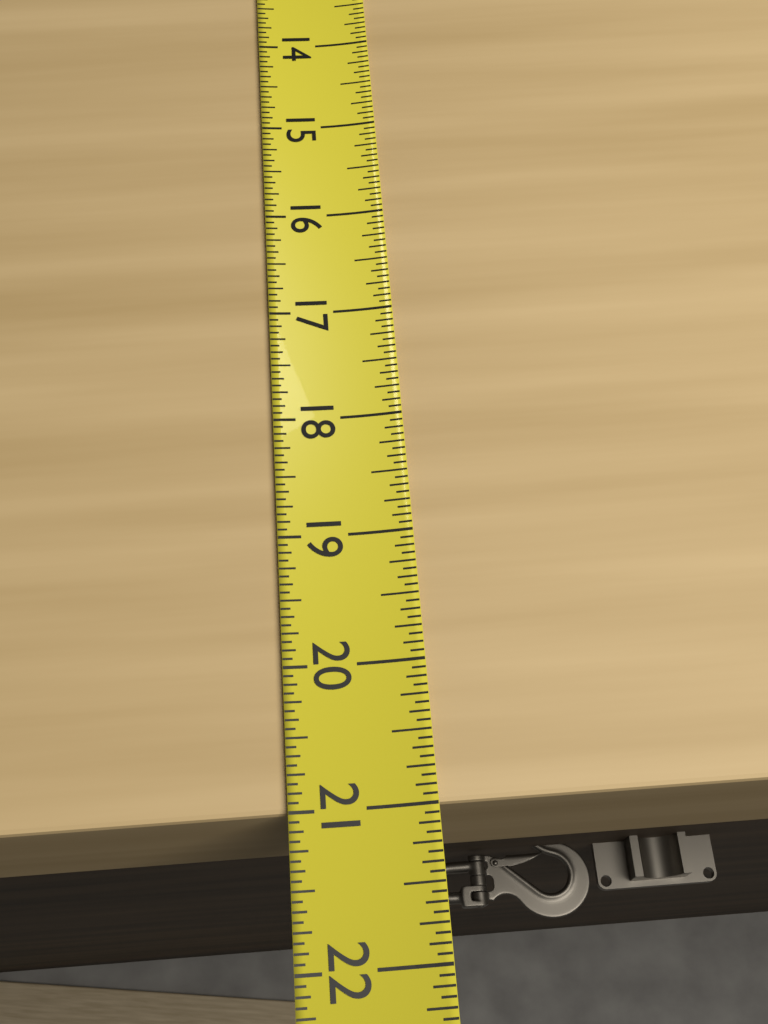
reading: 21.0000 (no unit)
